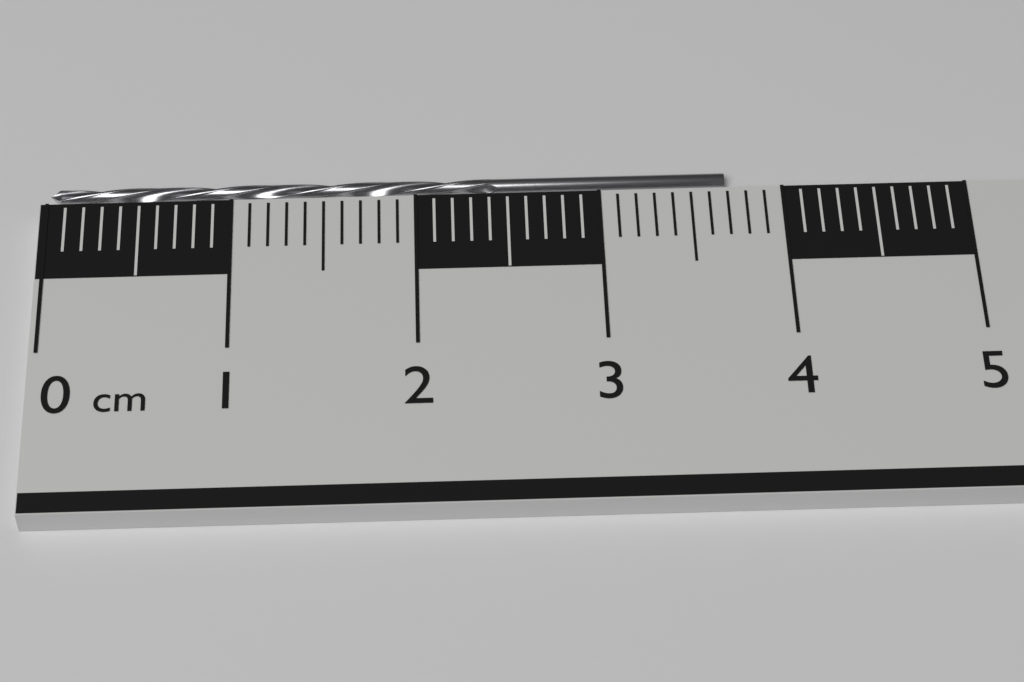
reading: 3.7 cm
